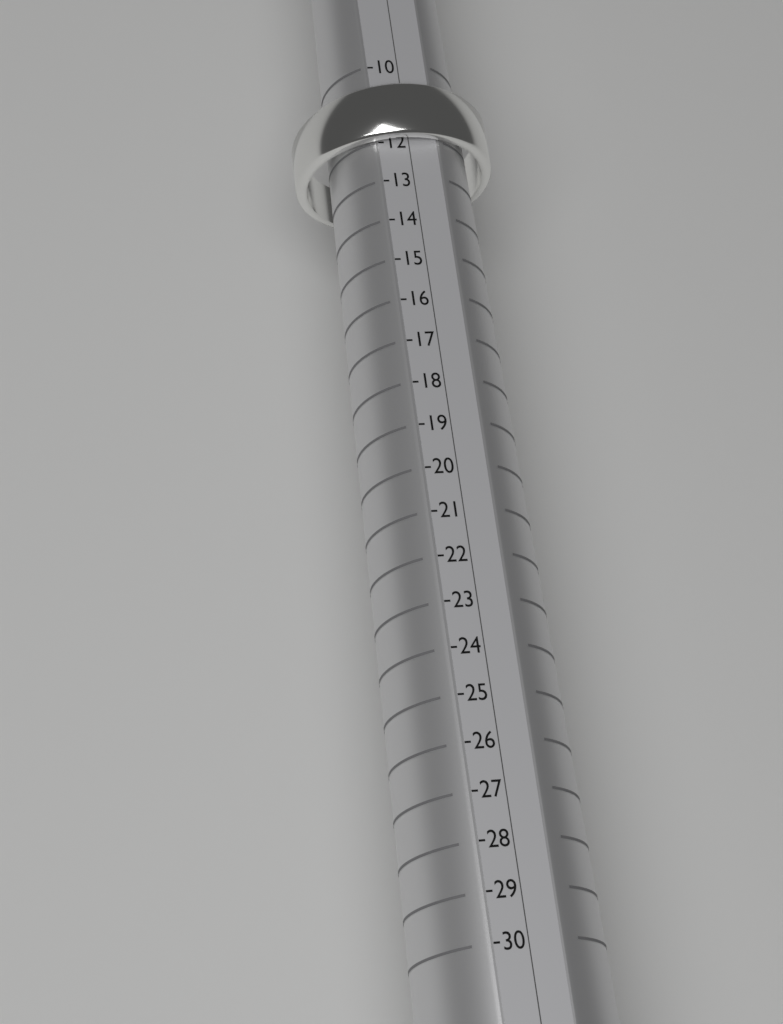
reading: 12 (no unit)
